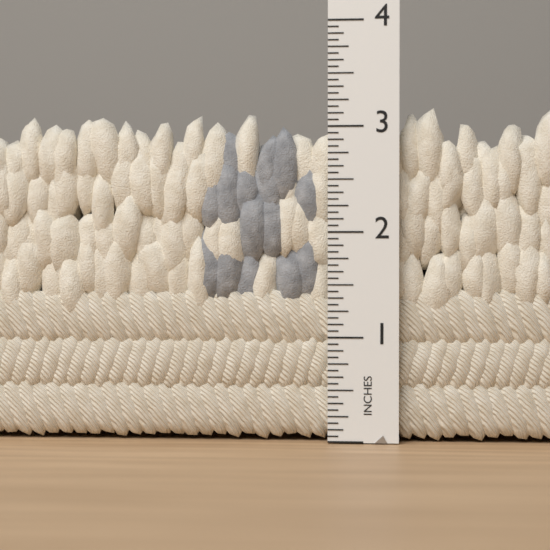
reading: 3.1875 in
